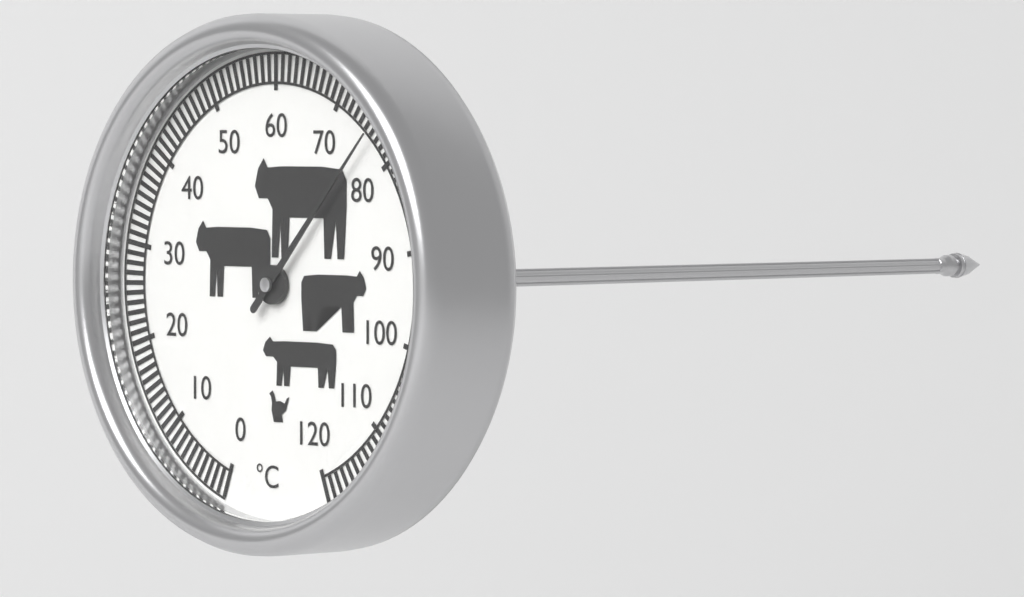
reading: 76 °C
